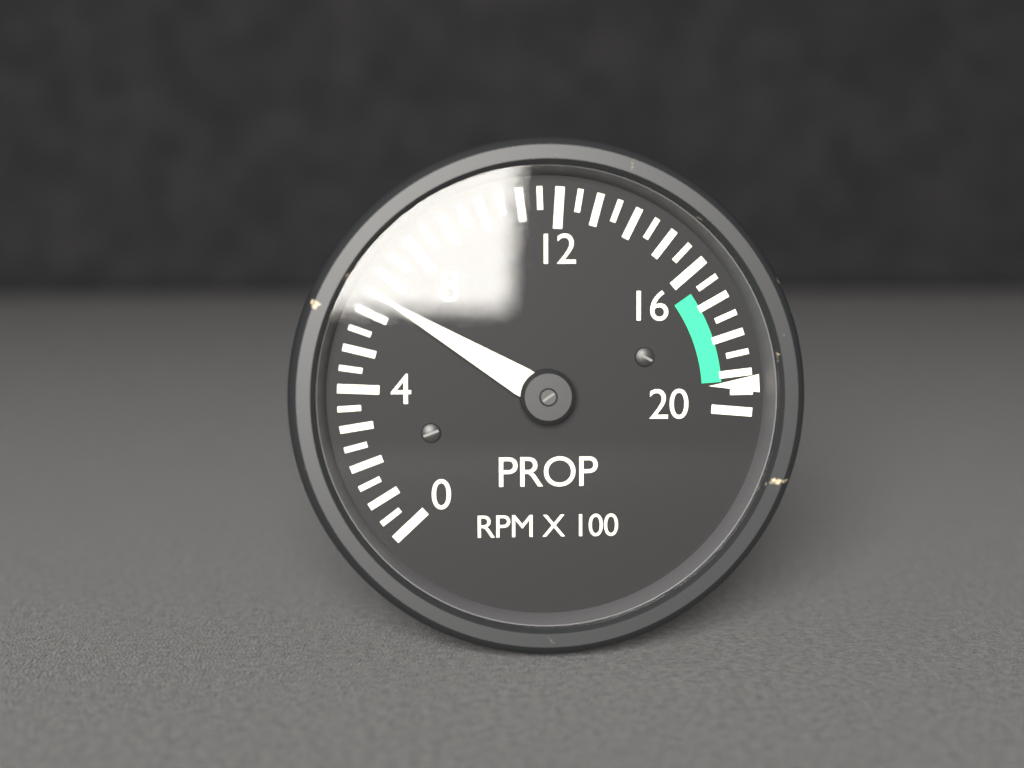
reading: 6.5 RPM X 100
